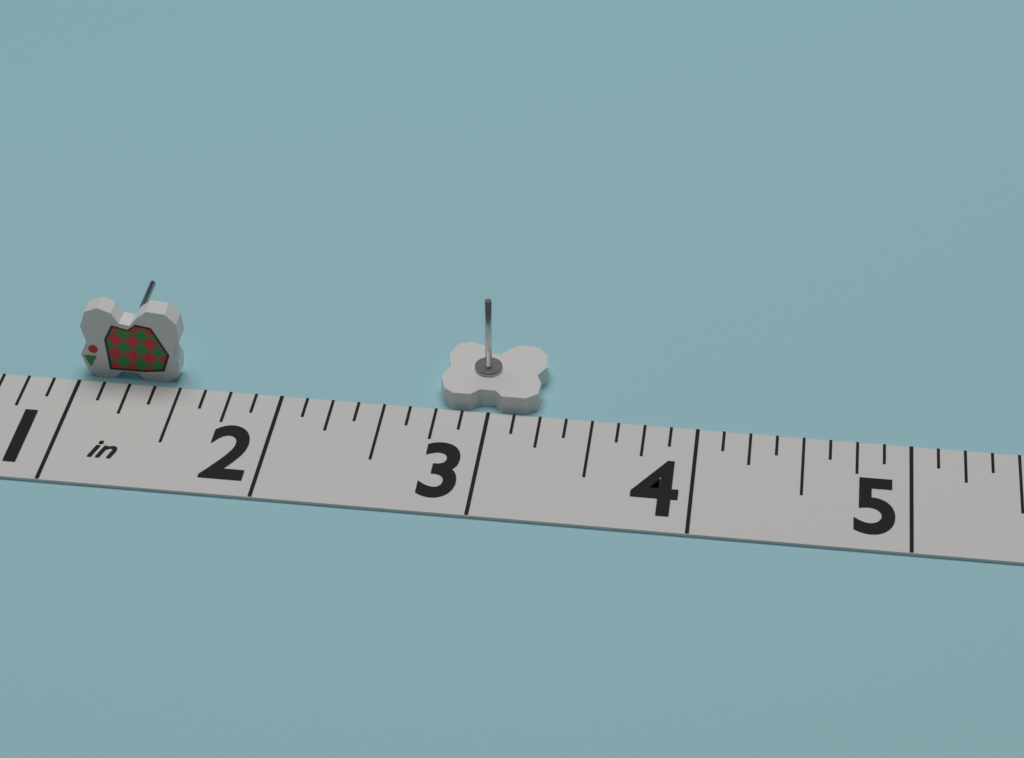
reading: 3.250 in
